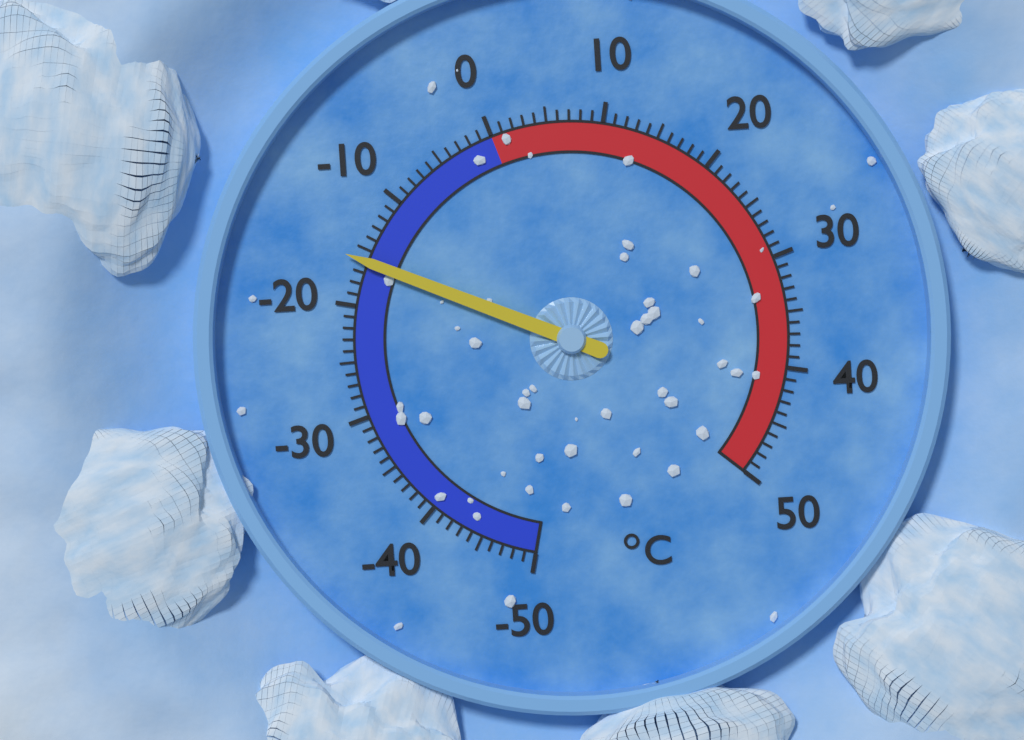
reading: -16 °C
